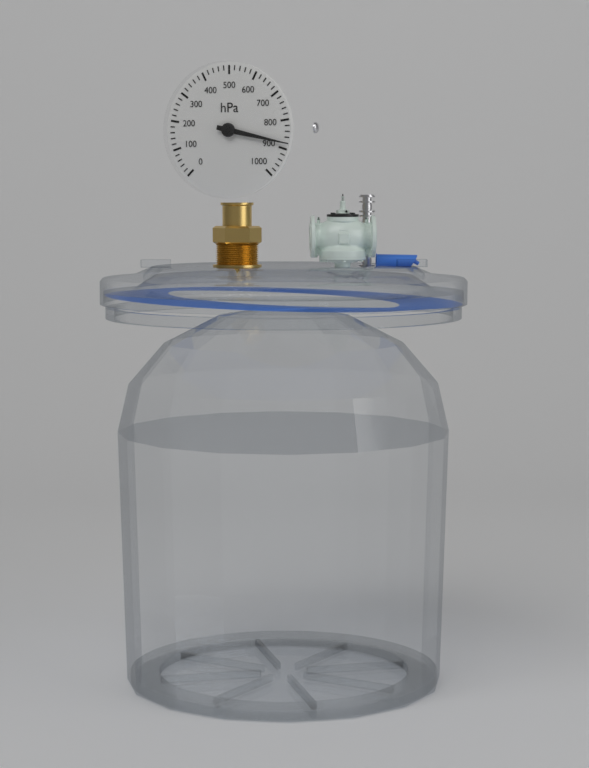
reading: 880 hPa
